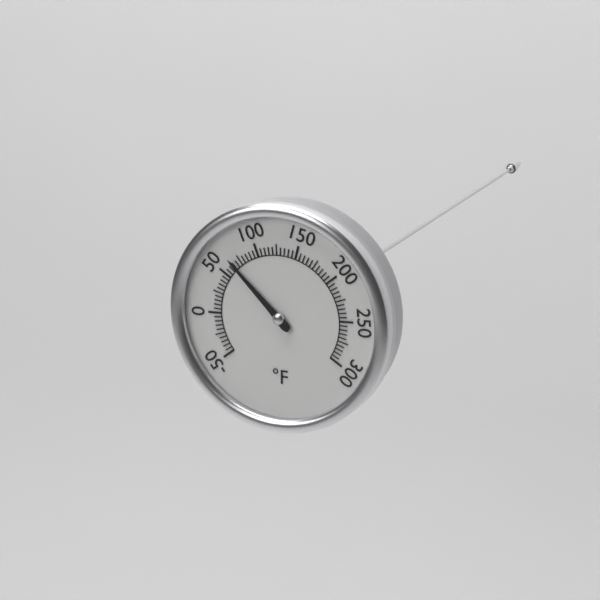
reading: 65 °F
